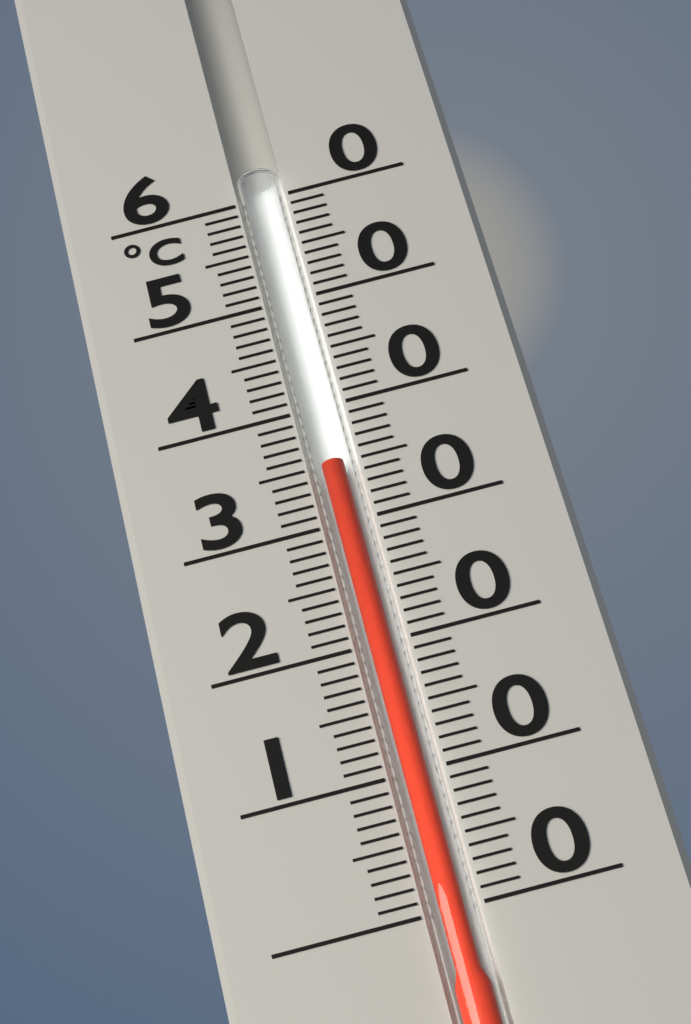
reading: 35 °C
